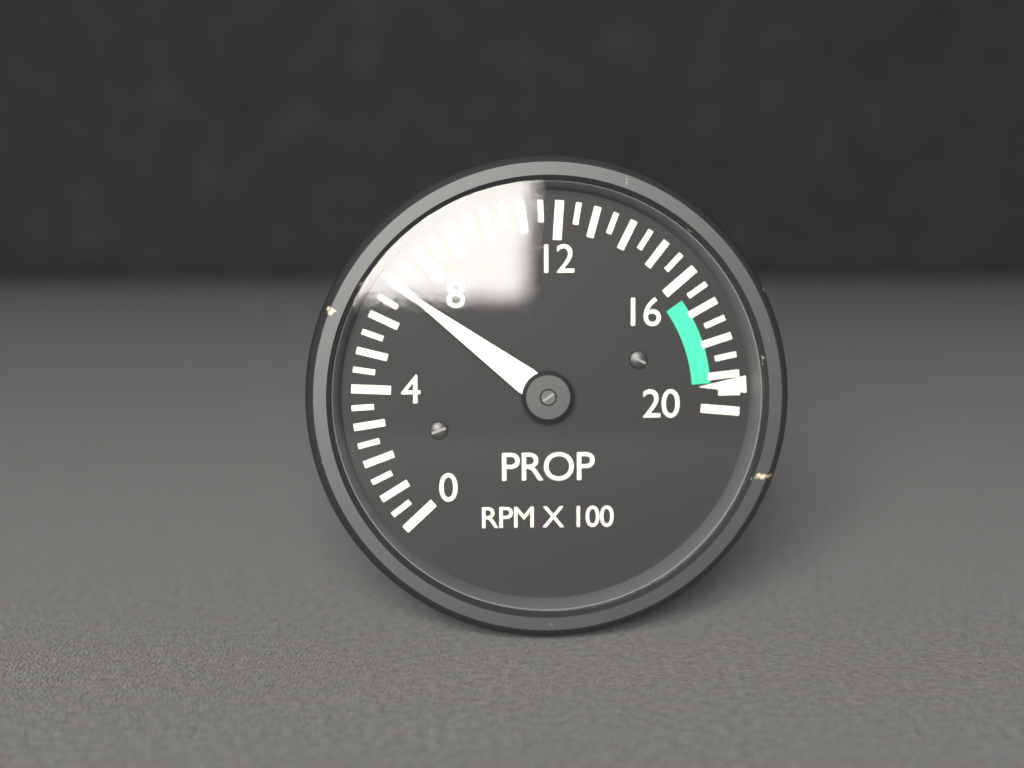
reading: 7.0 RPM X 100
